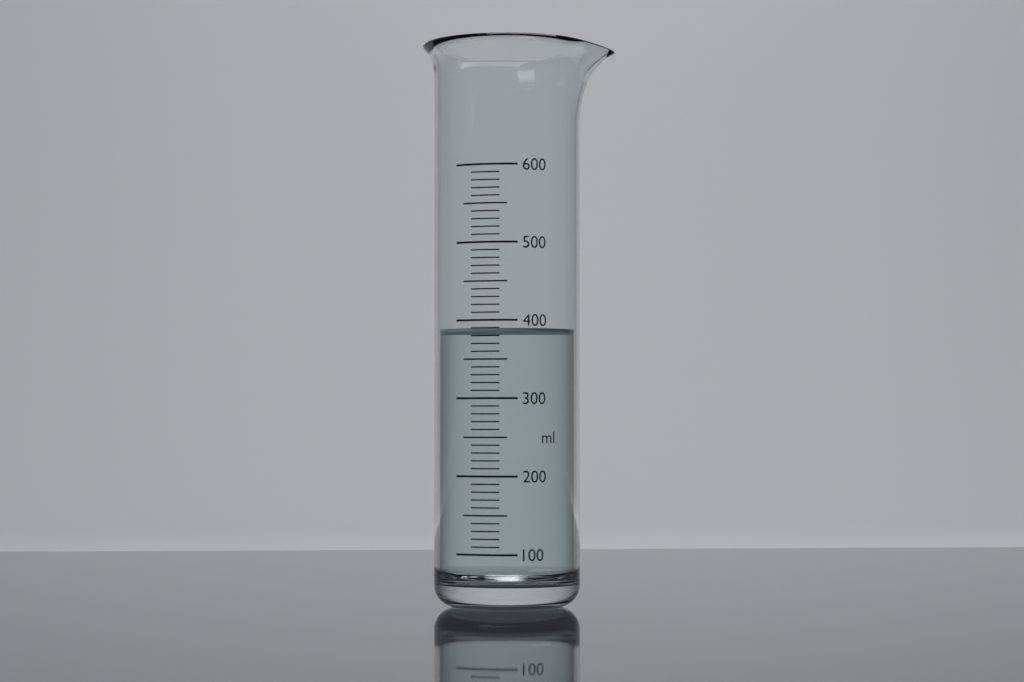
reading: 390 ml
